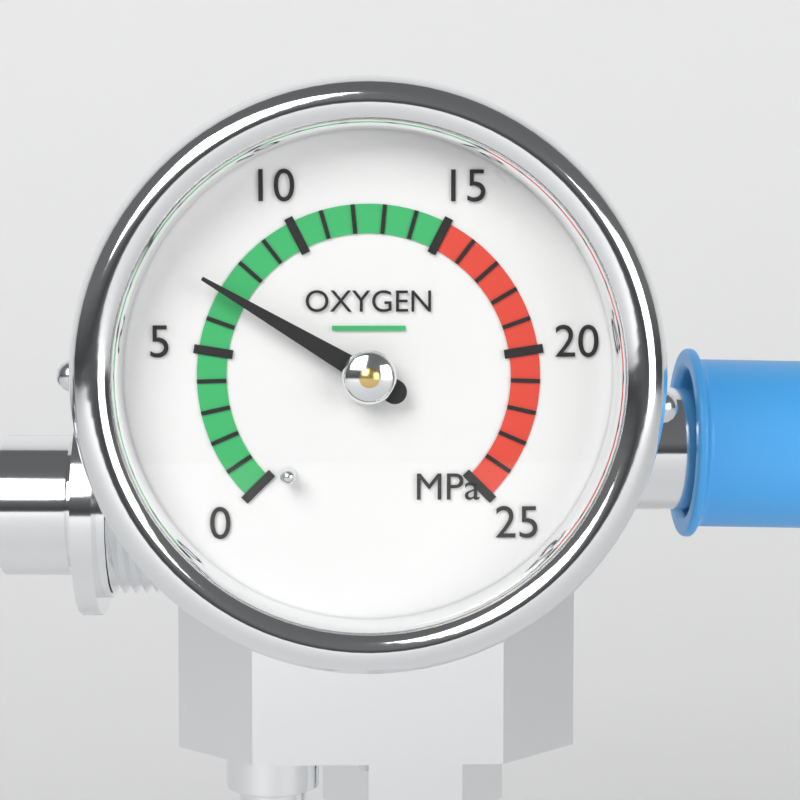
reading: 7 MPa
